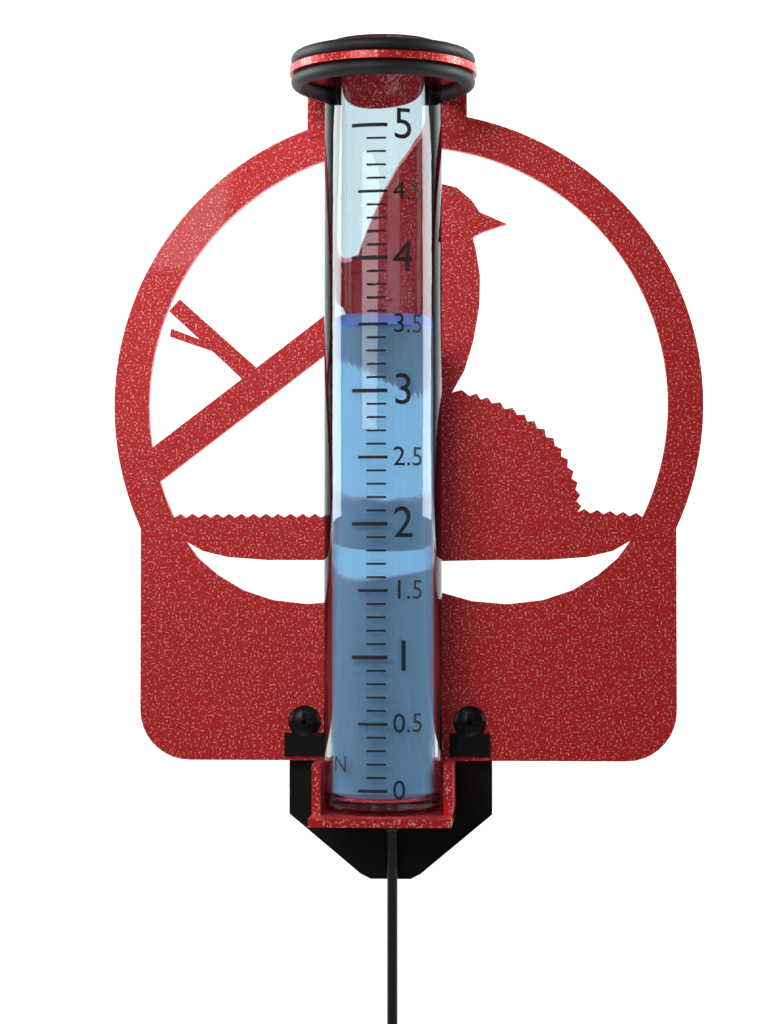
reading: 3.5 in
